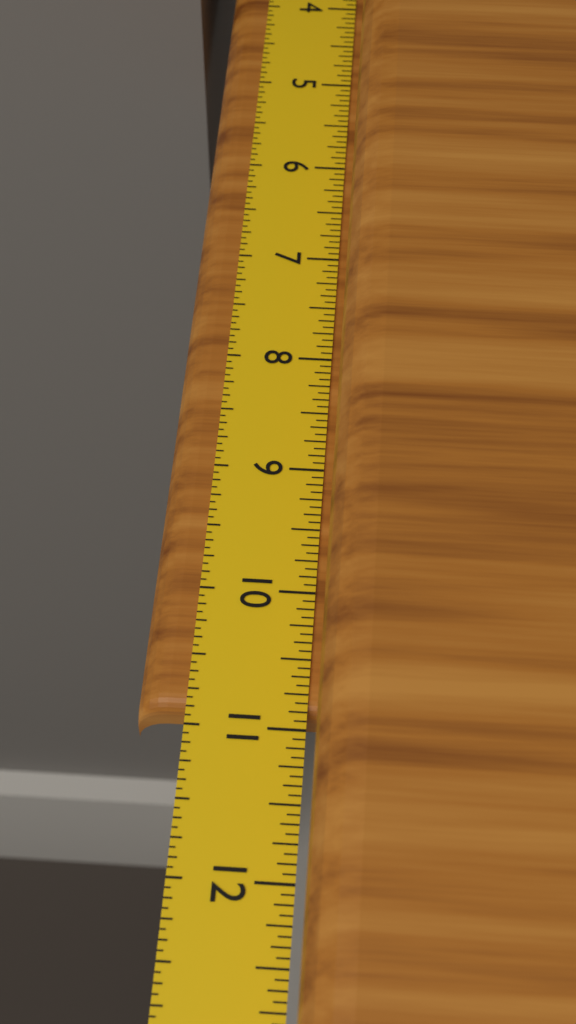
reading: 10.8750 in
